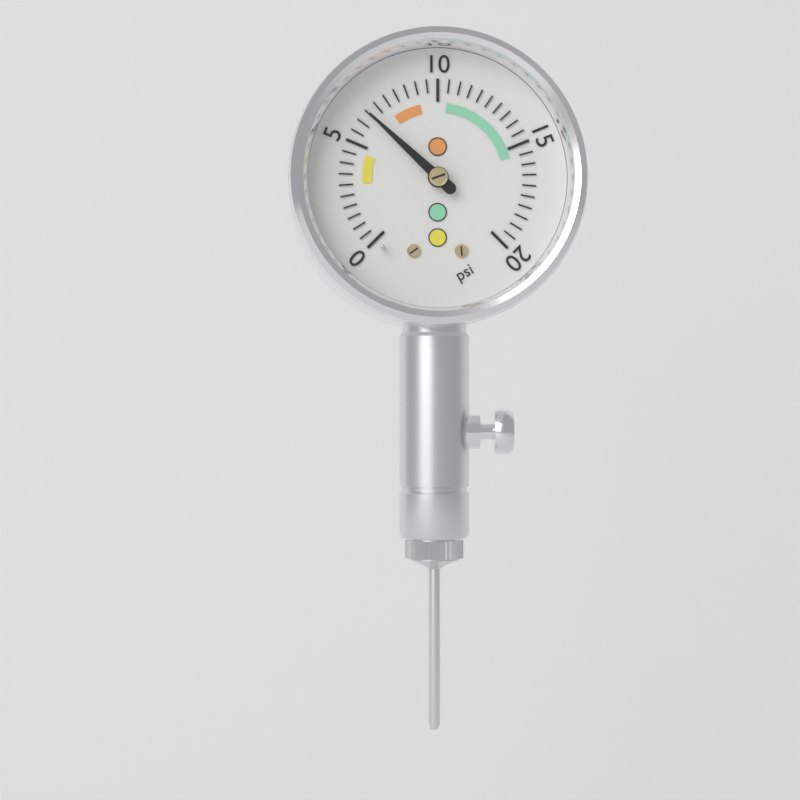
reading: 6.5 psi
